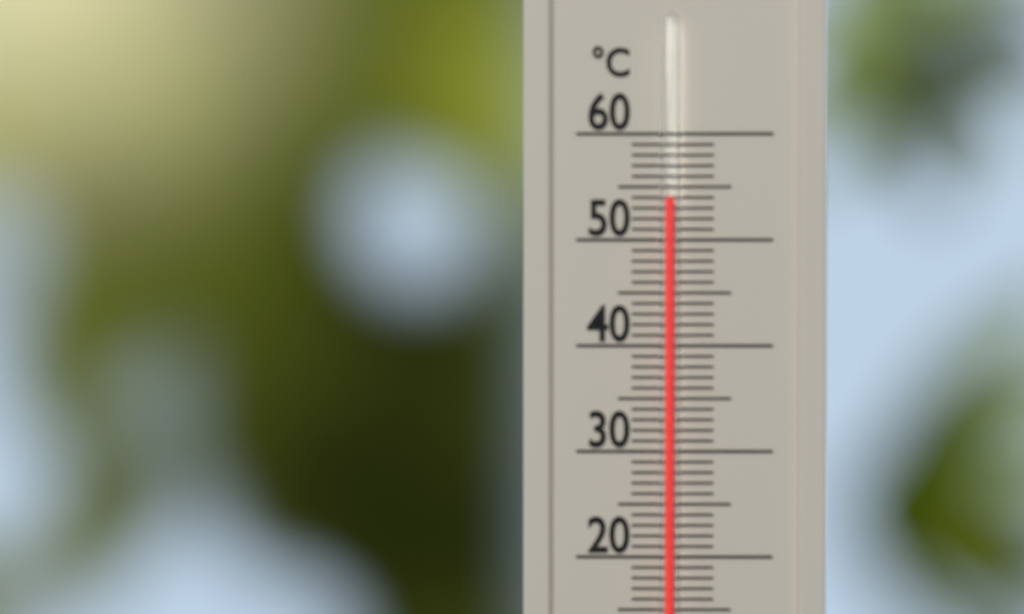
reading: 54 °C
